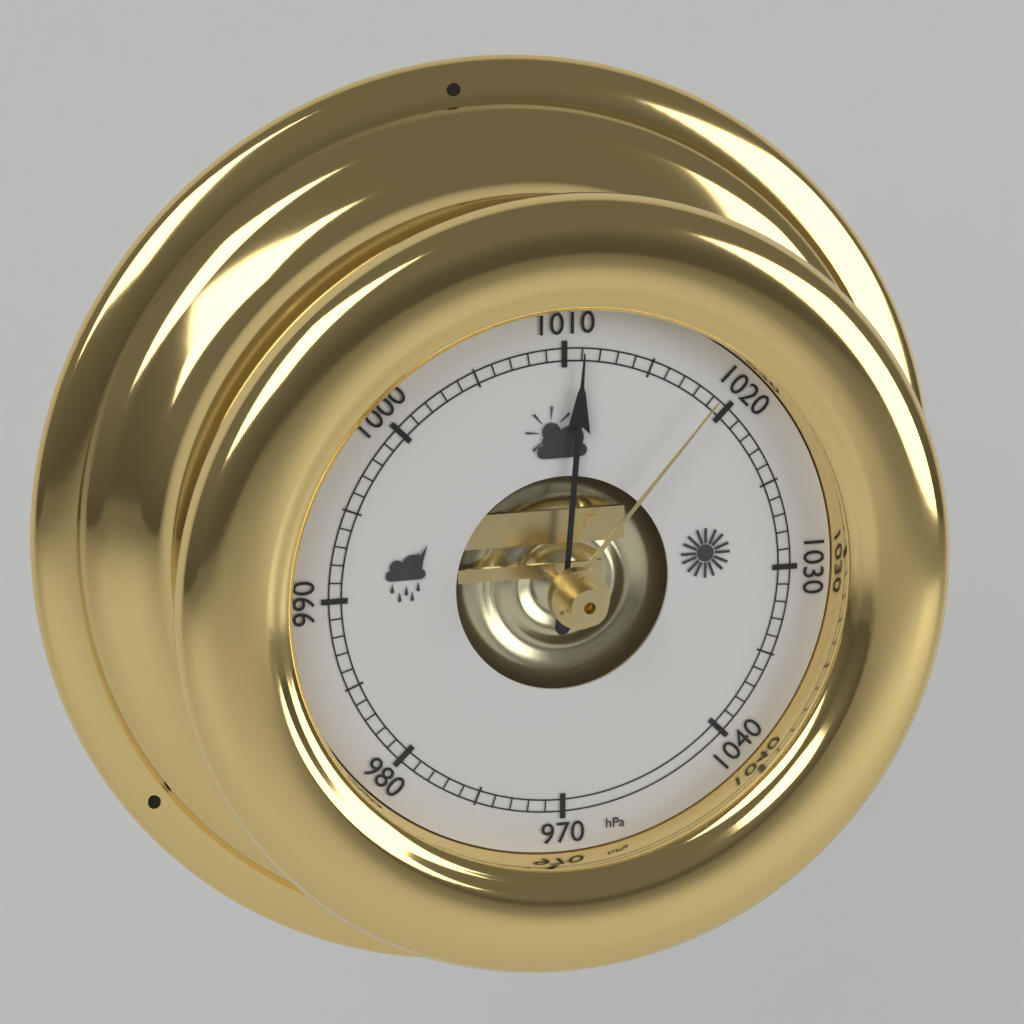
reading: 1011 hPa
